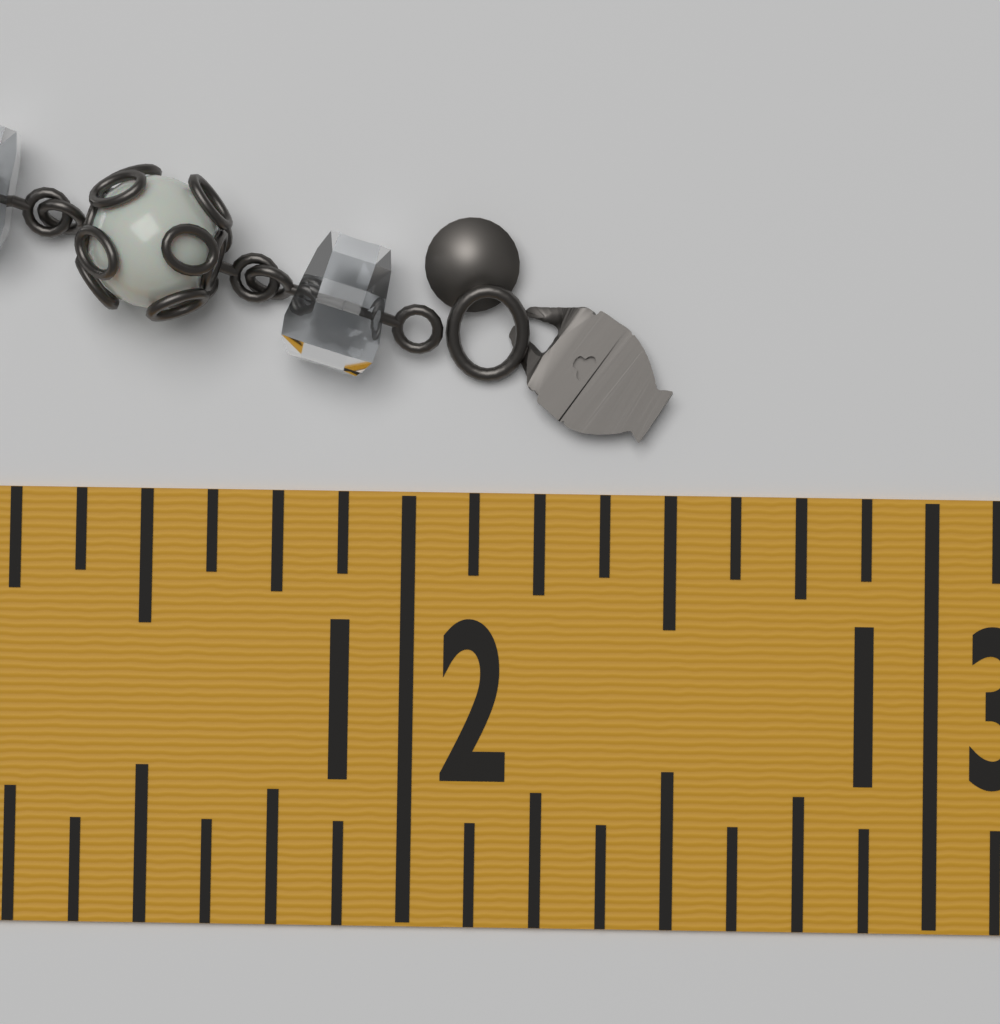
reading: 12.500 in
